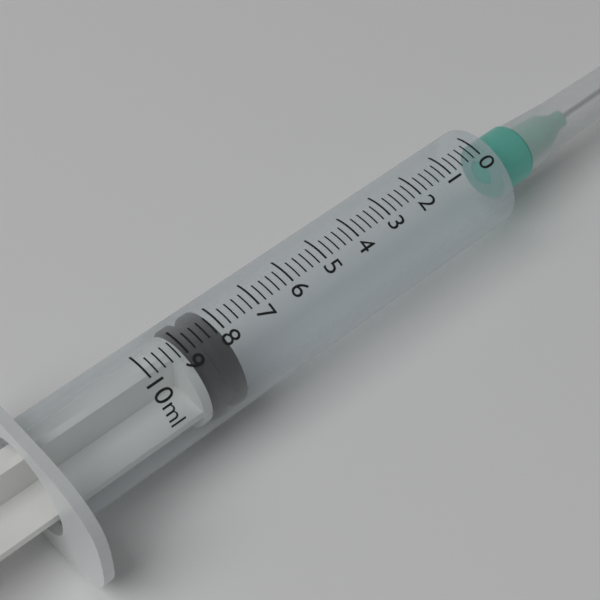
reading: 8.0 ml
